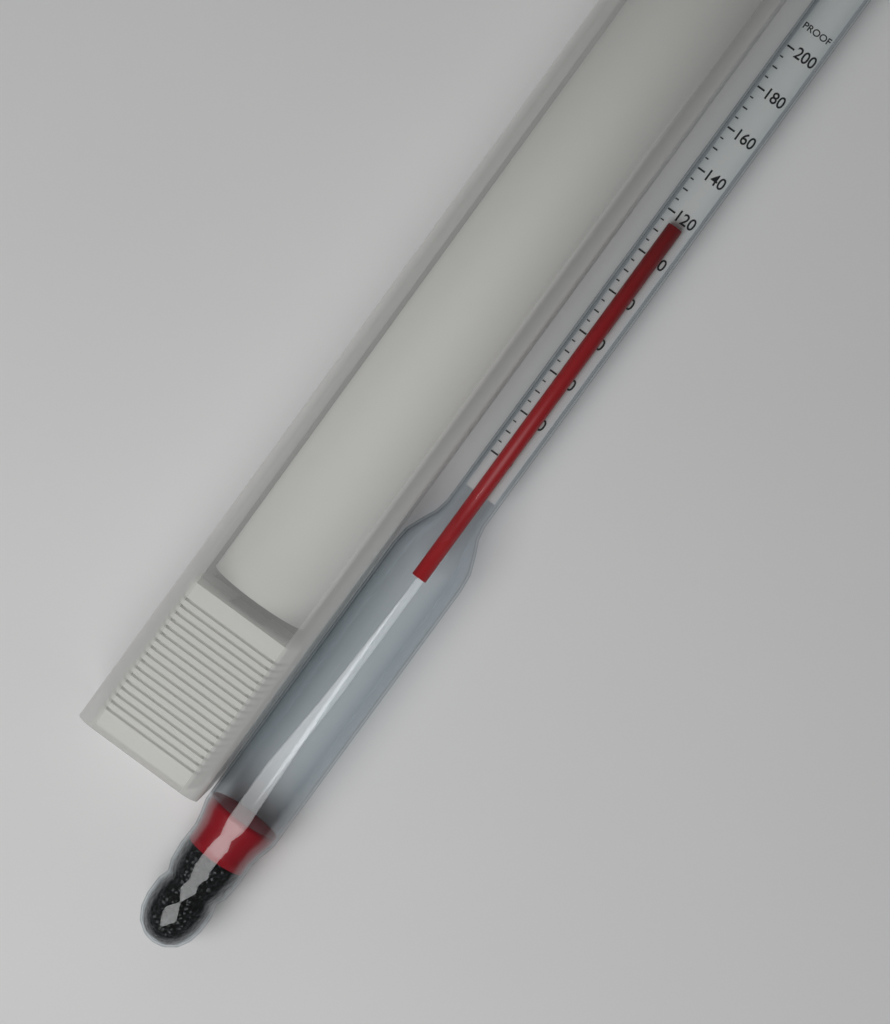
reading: 115 proof
